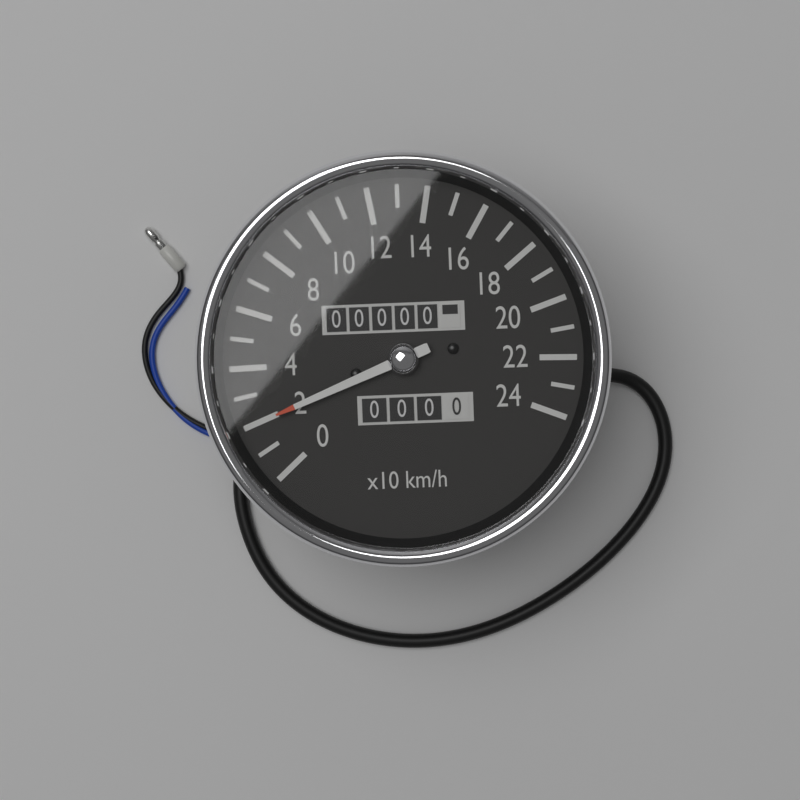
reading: 20 km/h
